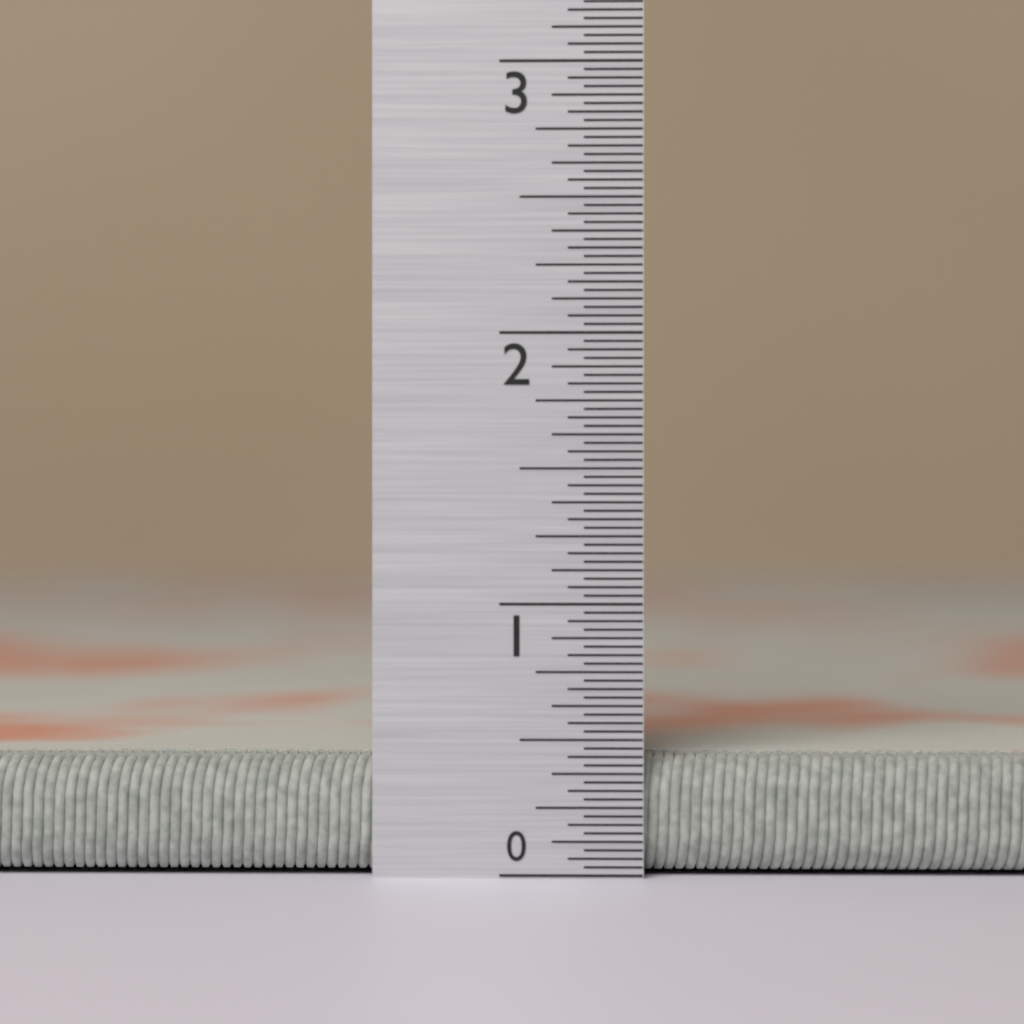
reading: 0.43750 in
